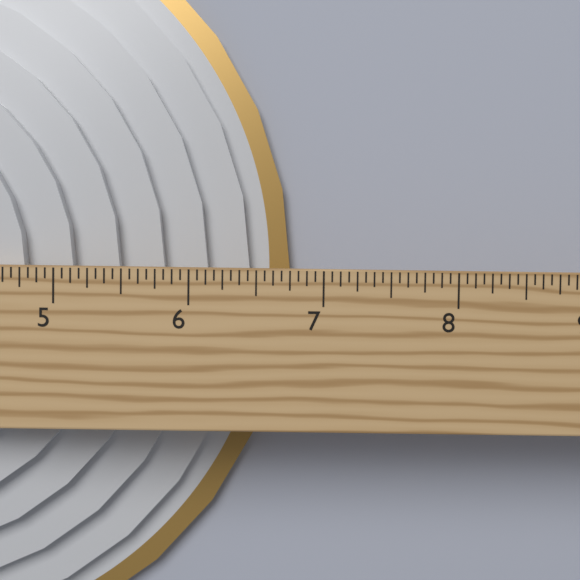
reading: 6.7500 in
